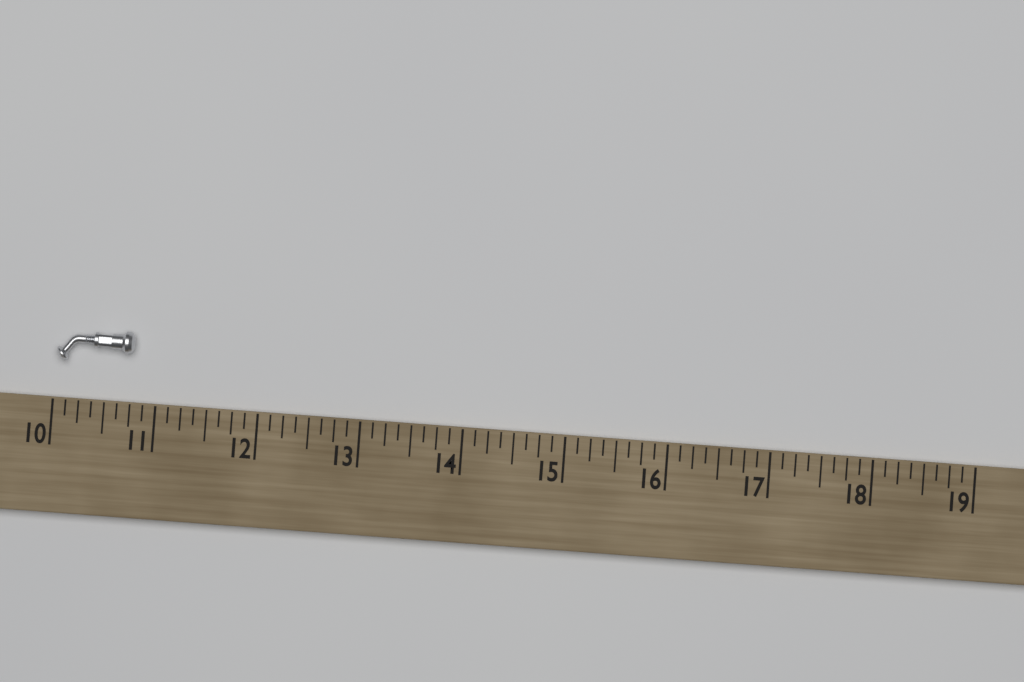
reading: 10.750 (no unit)
